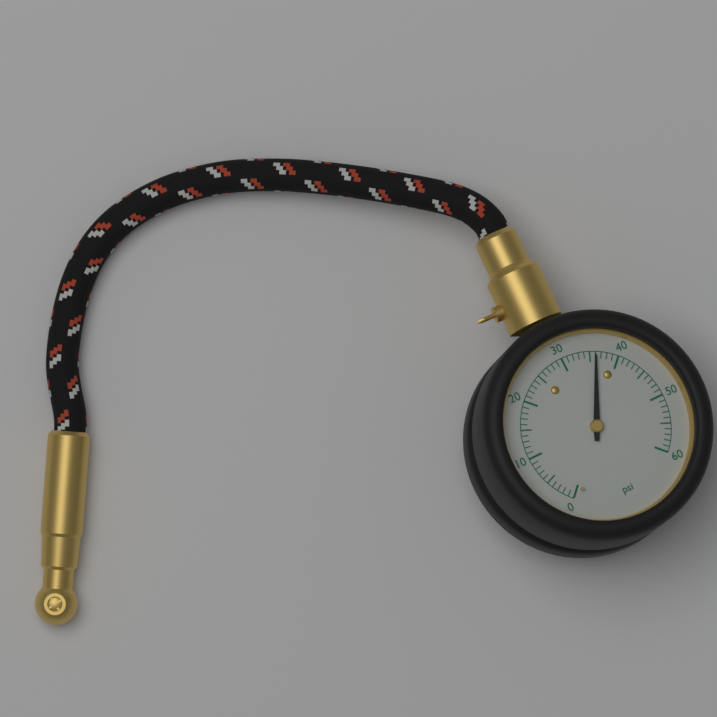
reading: 36 psi
